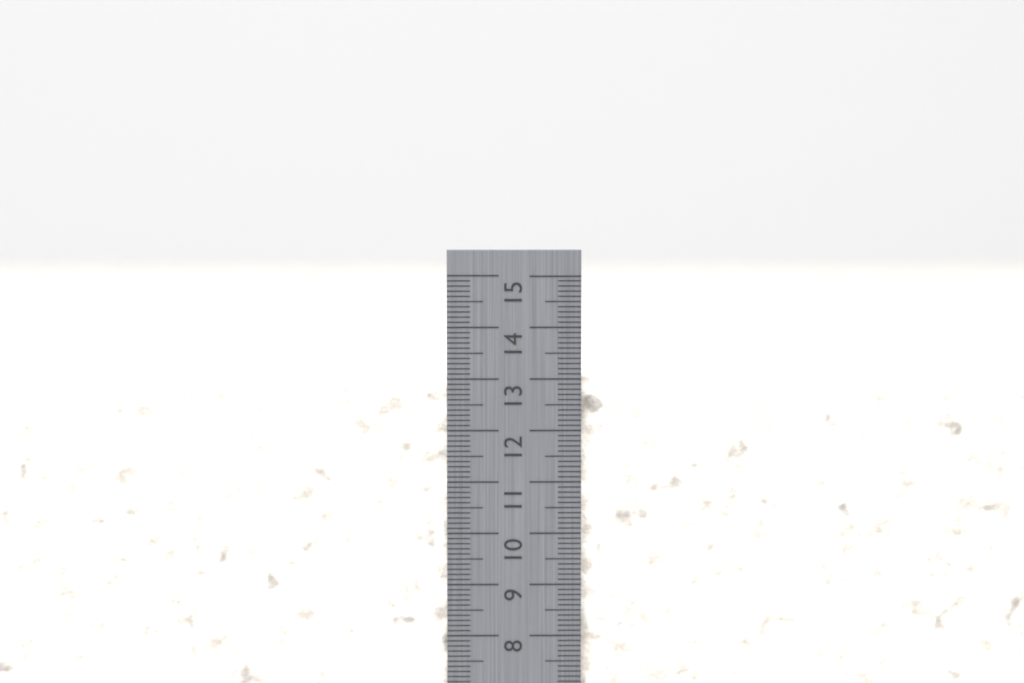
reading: 13.0 cm
